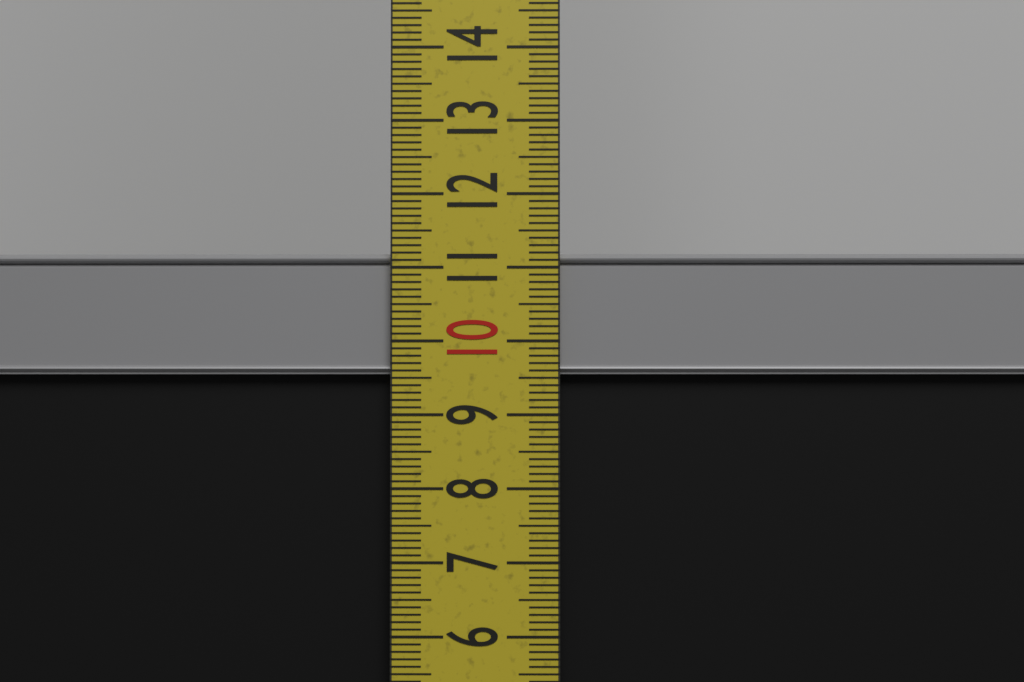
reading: 11.2 cm
